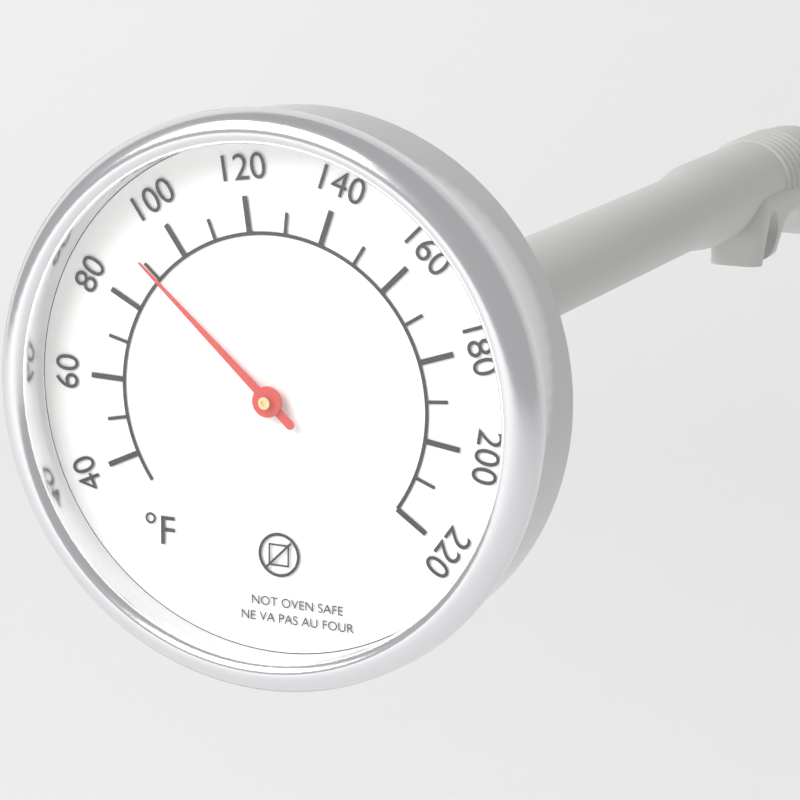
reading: 90 °F
